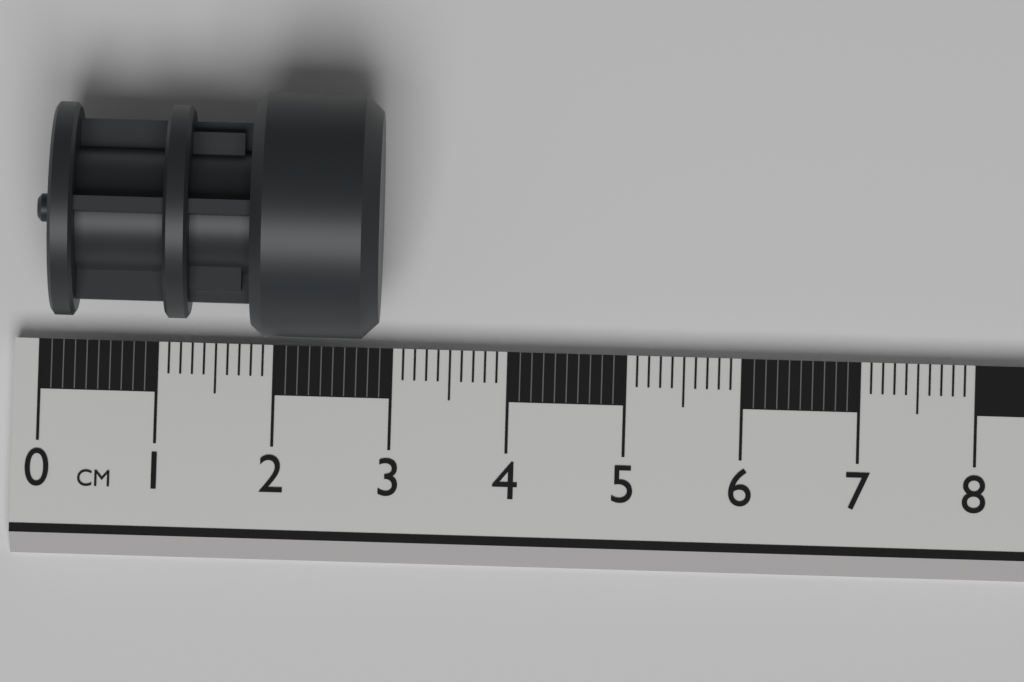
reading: 2.9 cm
